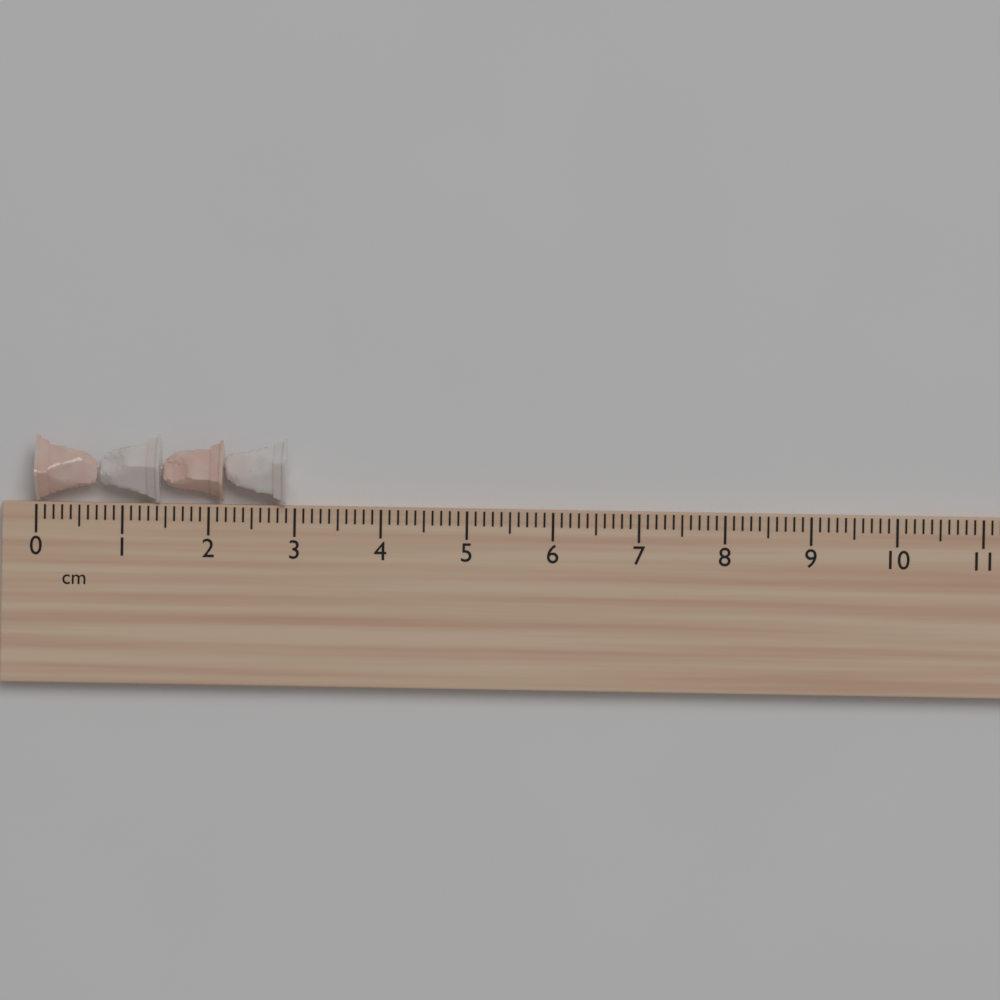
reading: 2.9 cm
